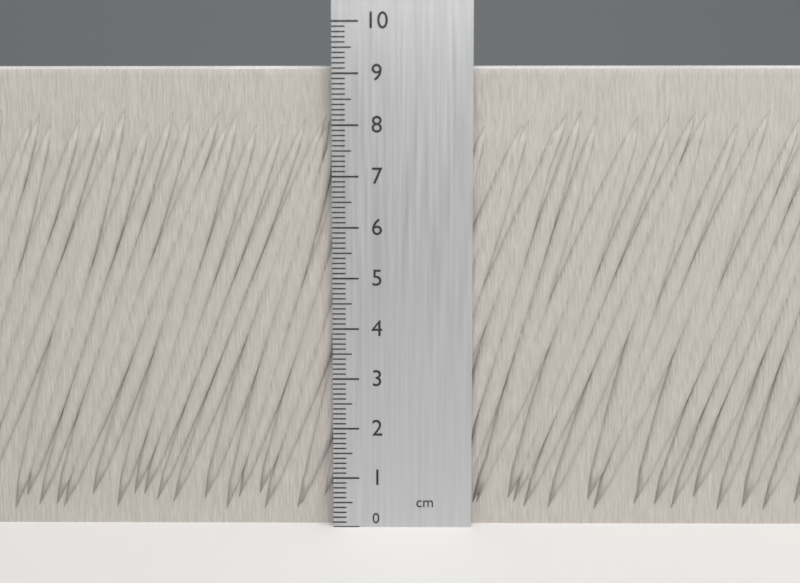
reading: 9.2 cm
